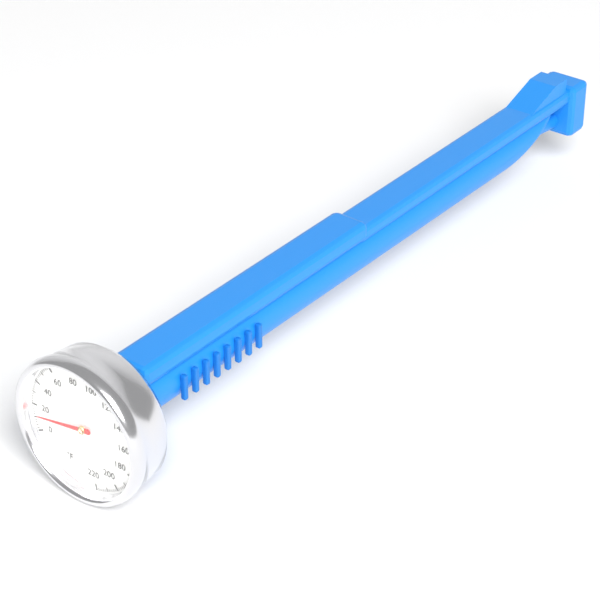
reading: 12 °F
